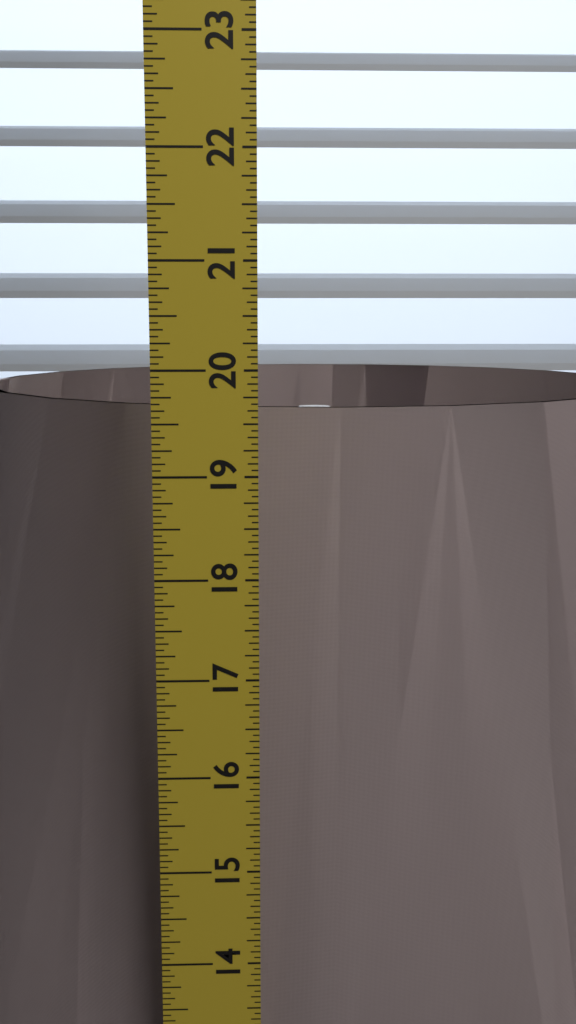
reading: 19.5000 in
